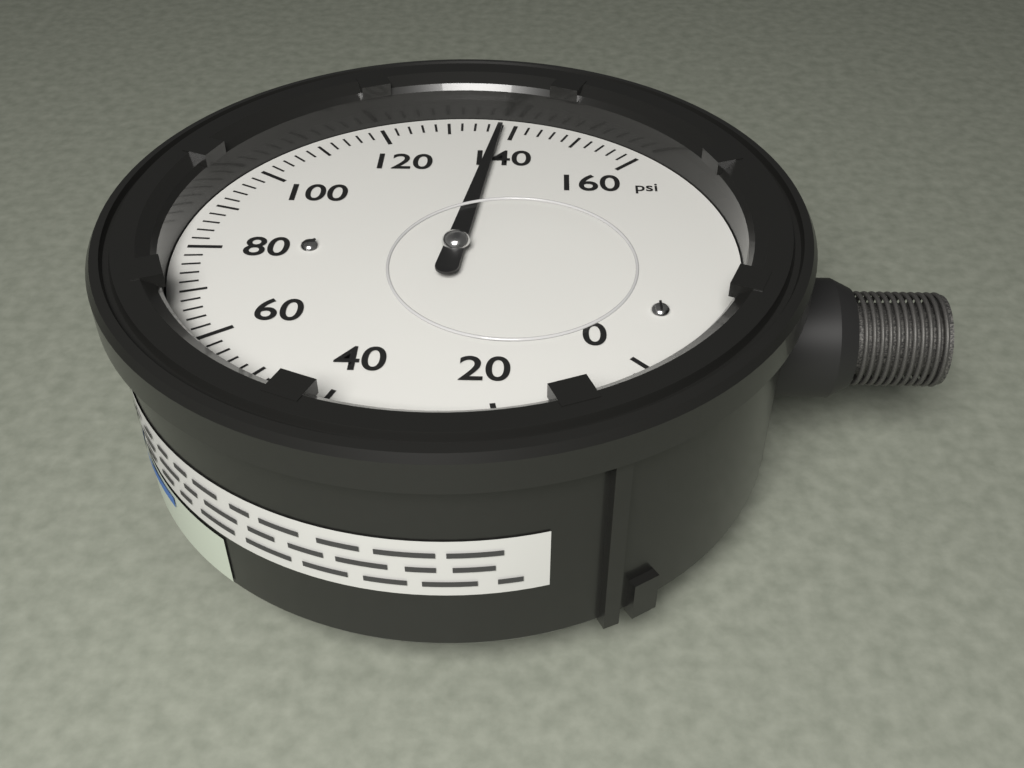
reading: 138 psi
